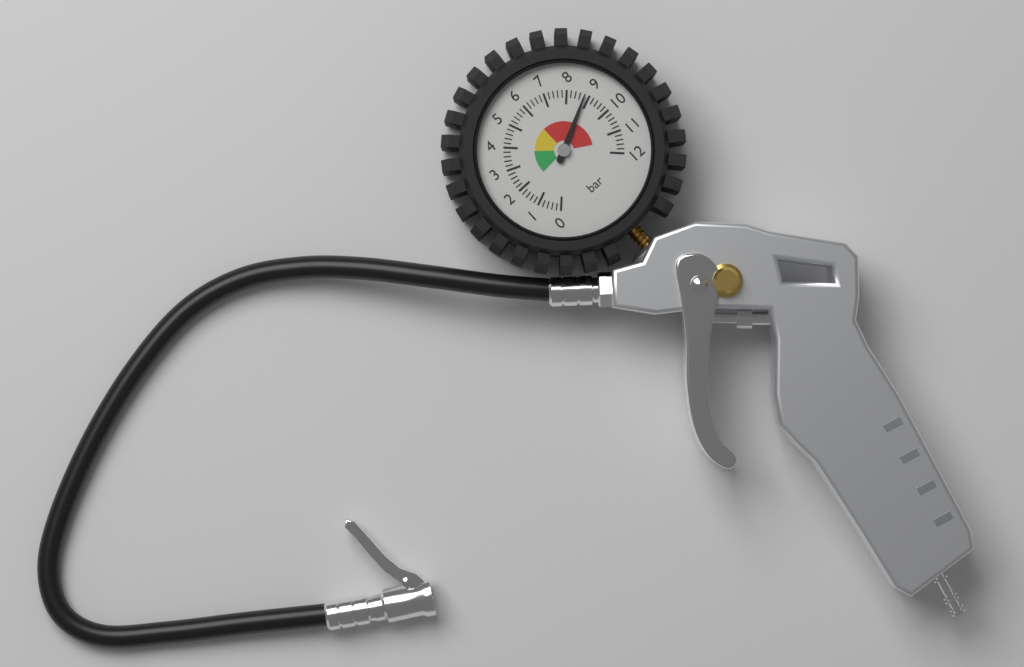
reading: 8.8 bar
